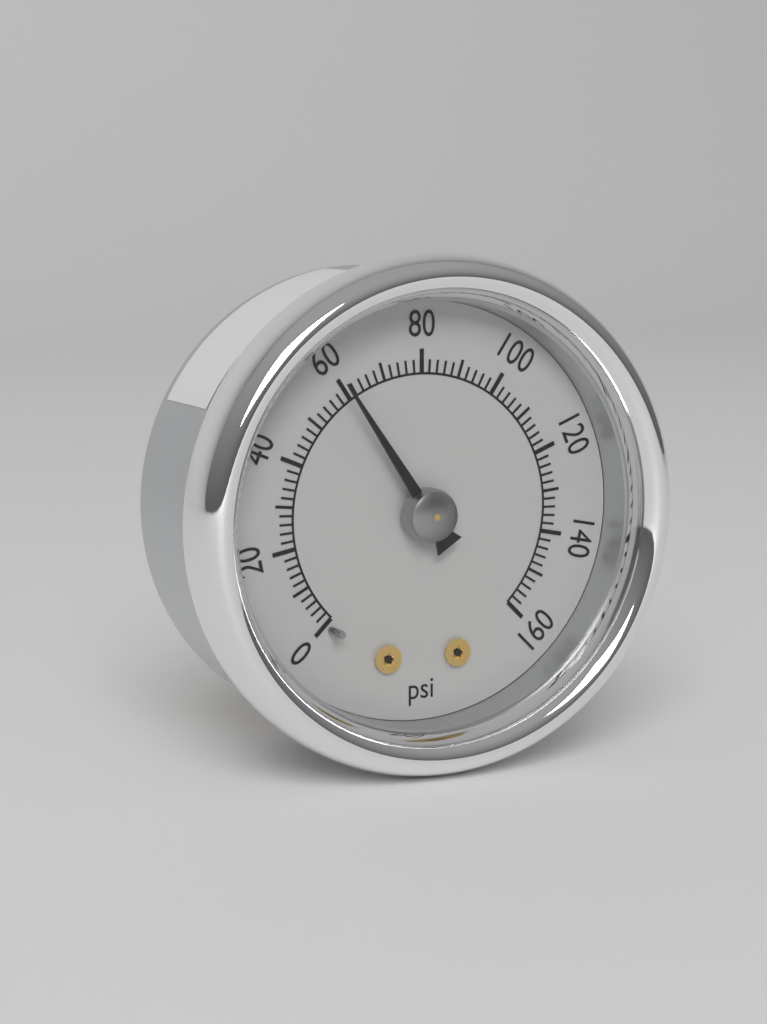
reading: 60 psi
